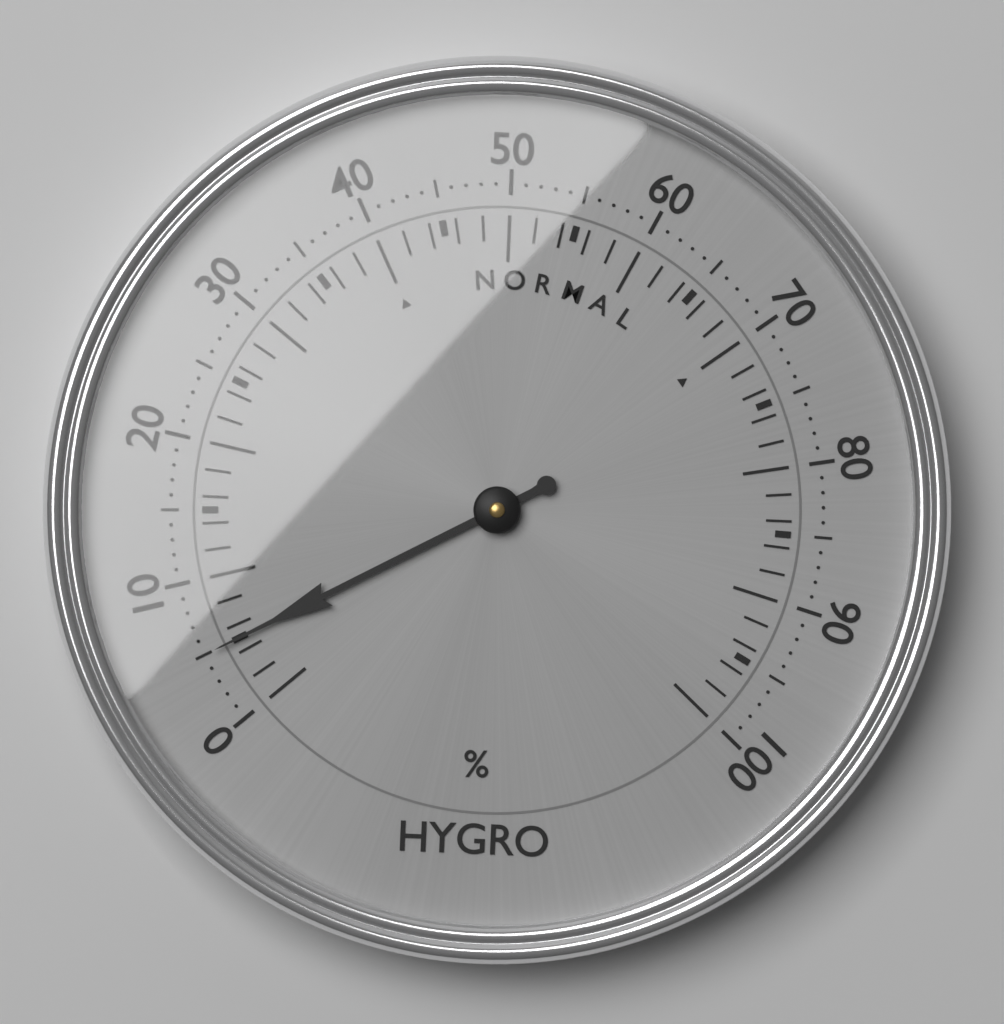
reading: 5 %
